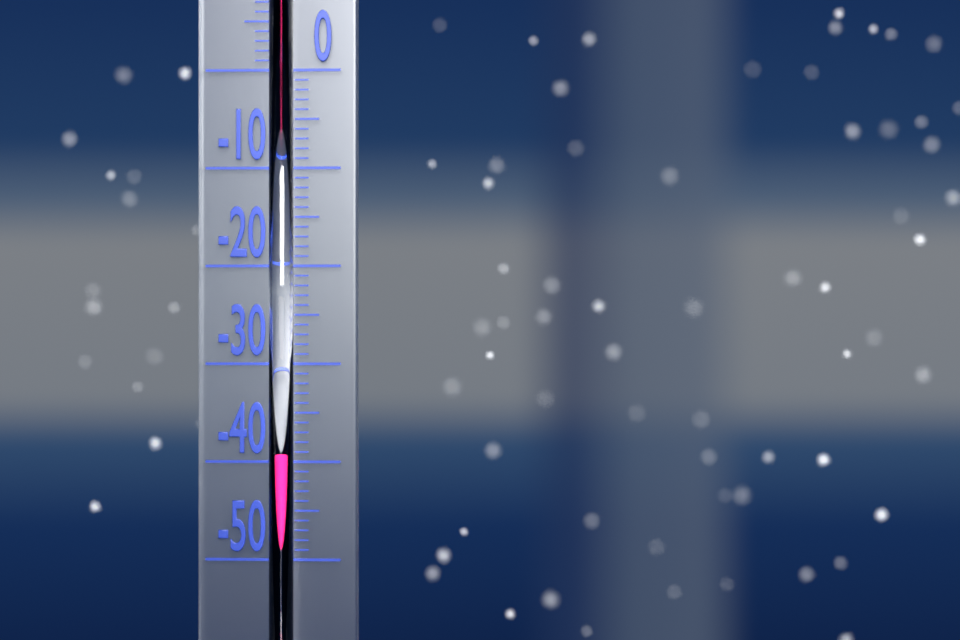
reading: -39 °C
